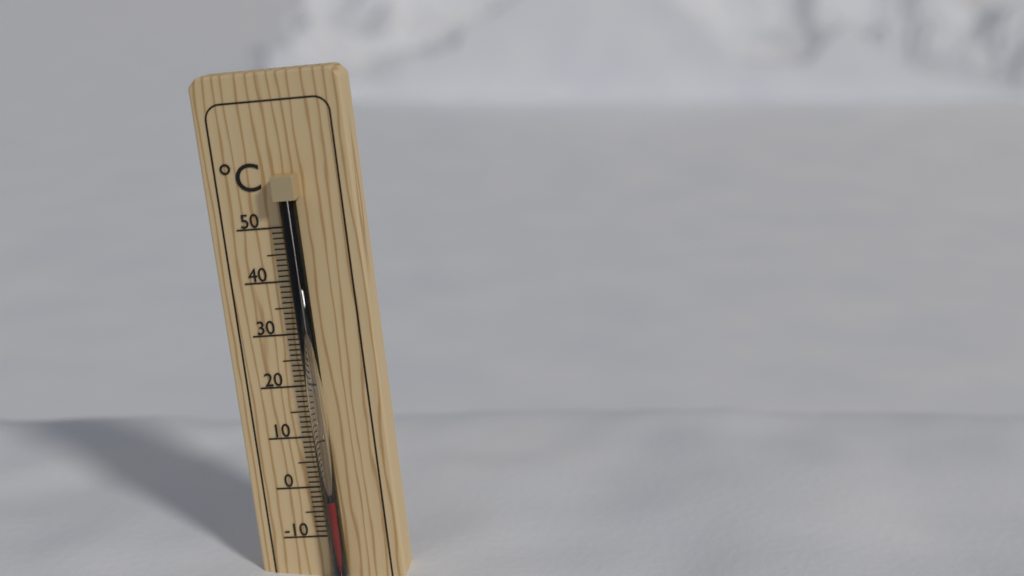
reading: -2 °C
